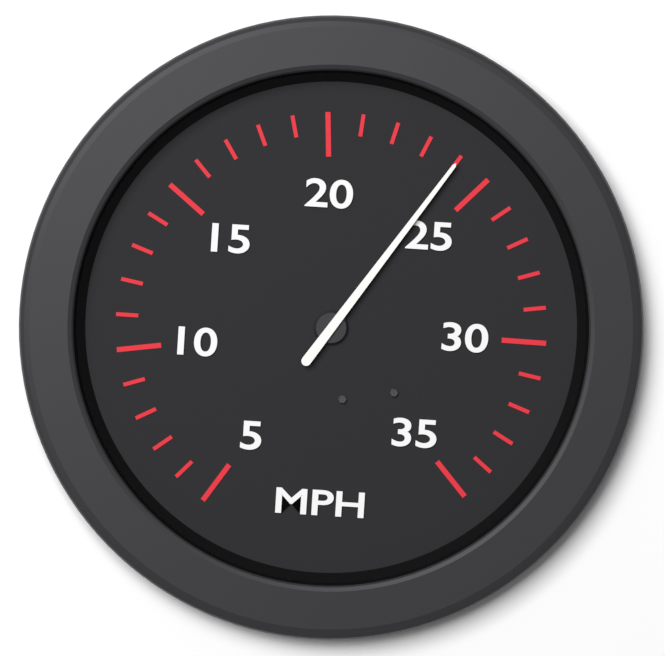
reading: 24 MPH
